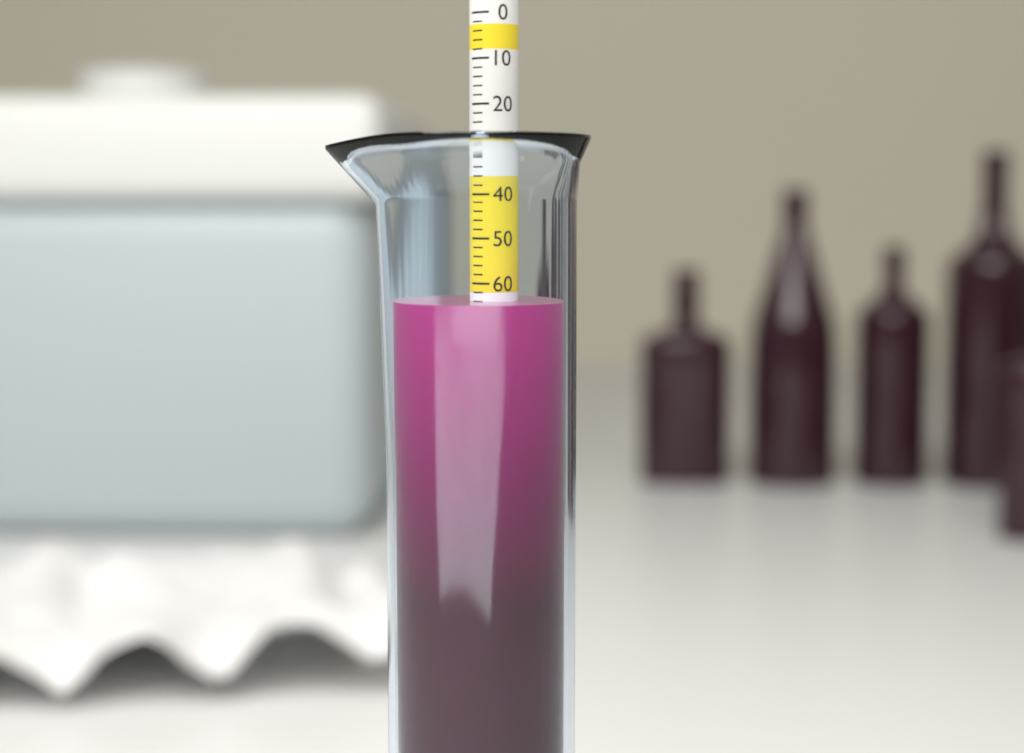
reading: 64 (no unit)
